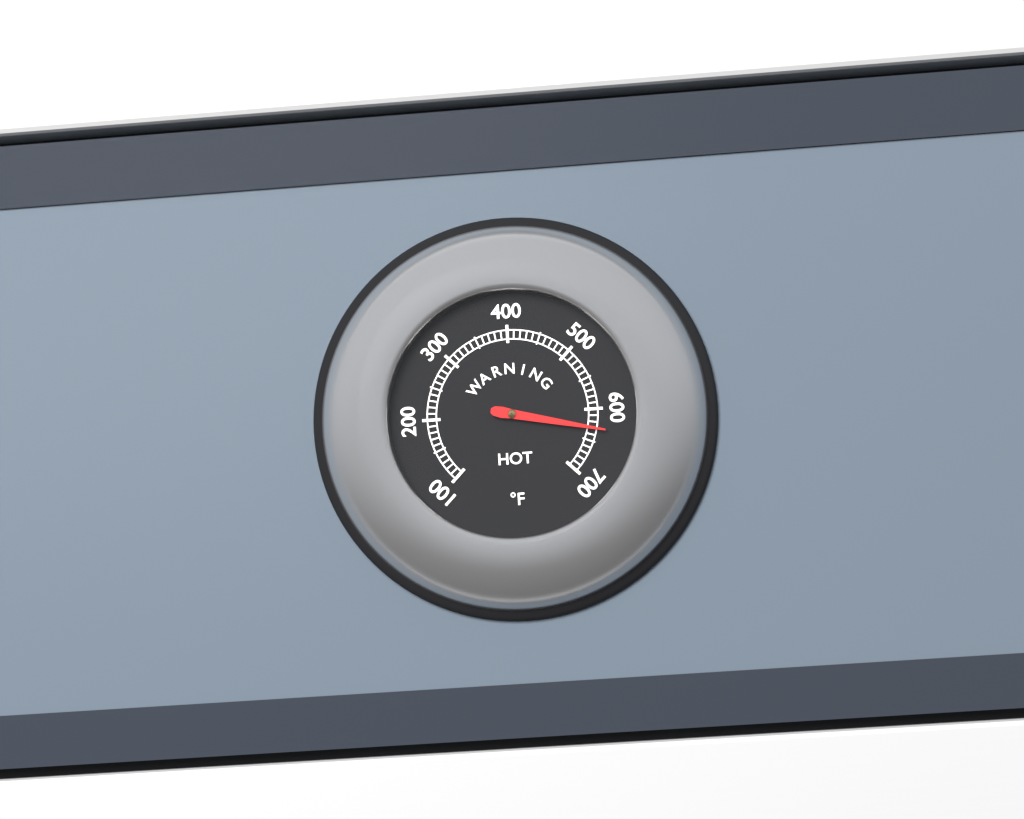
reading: 630 °F
